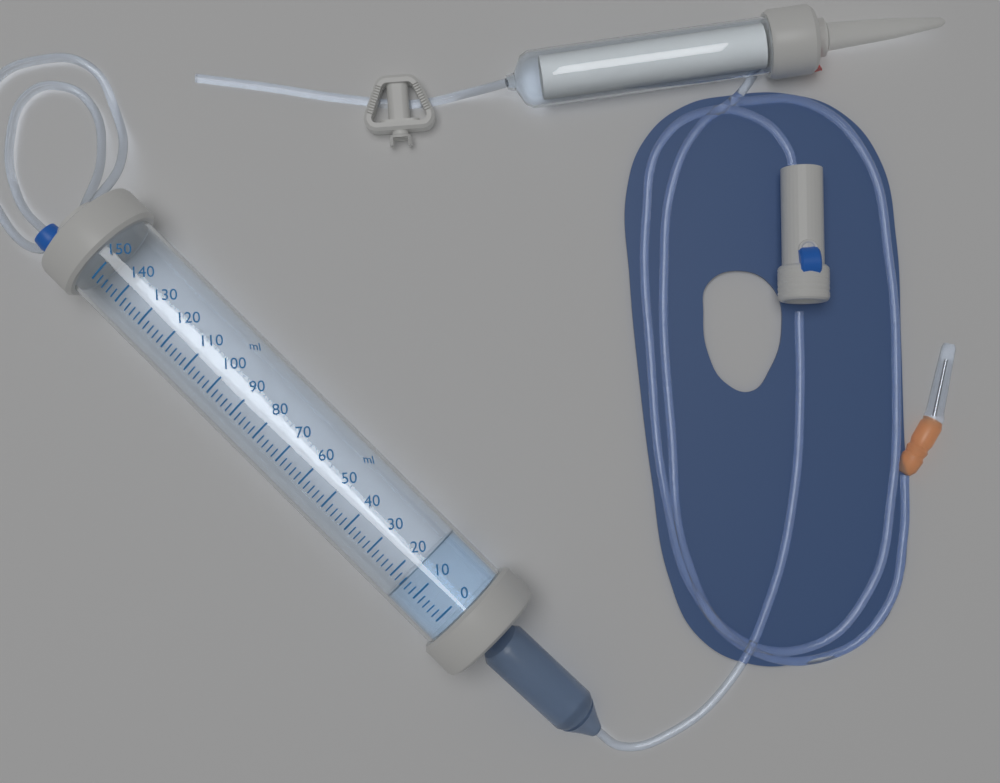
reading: 16 ml
